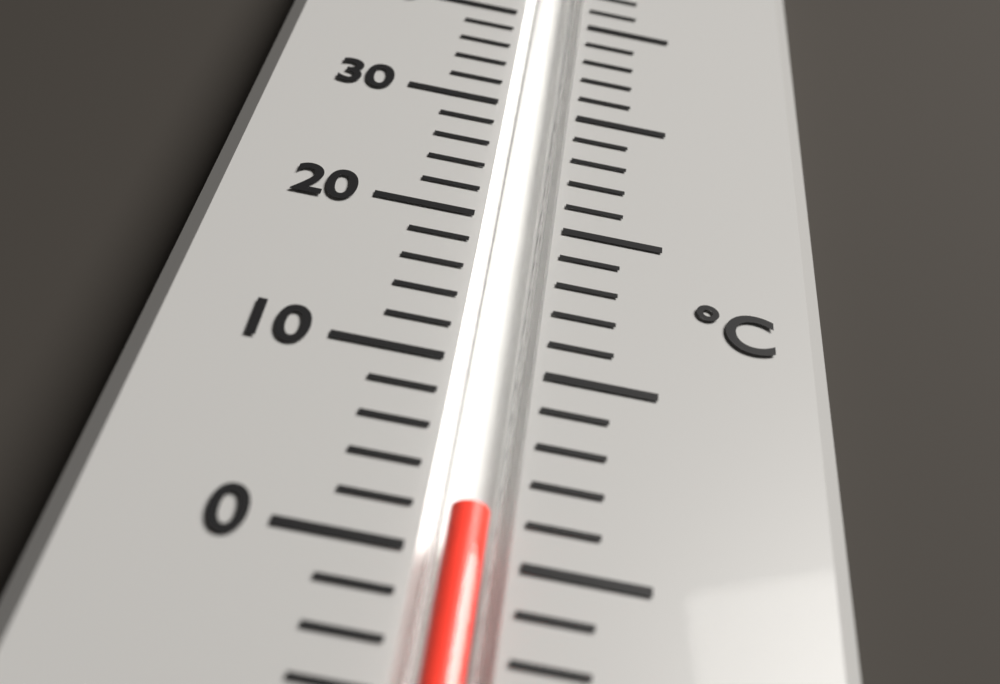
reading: 2 °C
